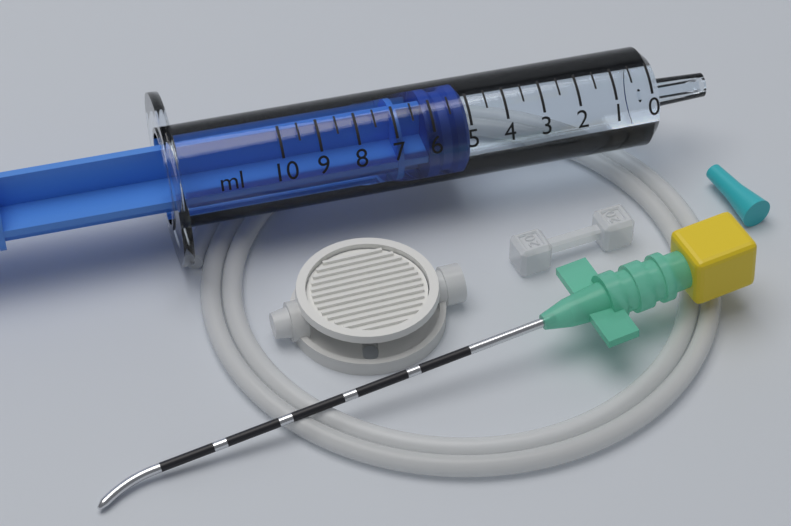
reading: 5.0 ml
